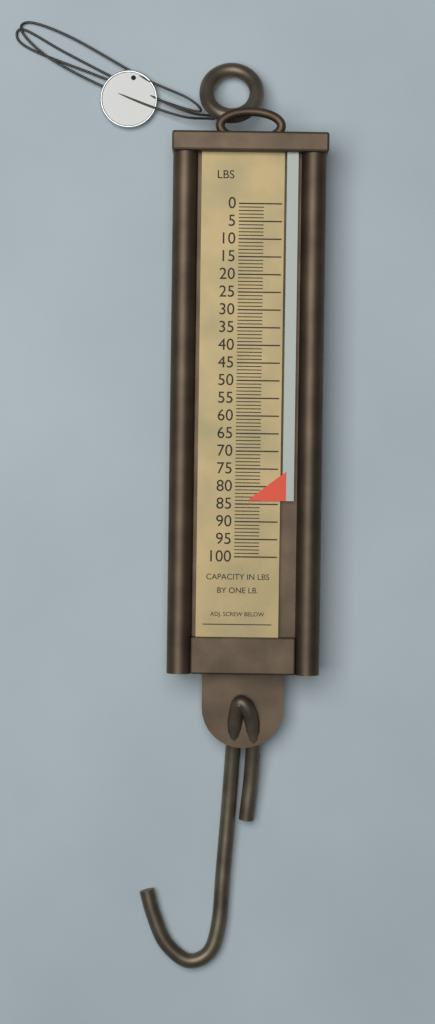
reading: 84 lb
